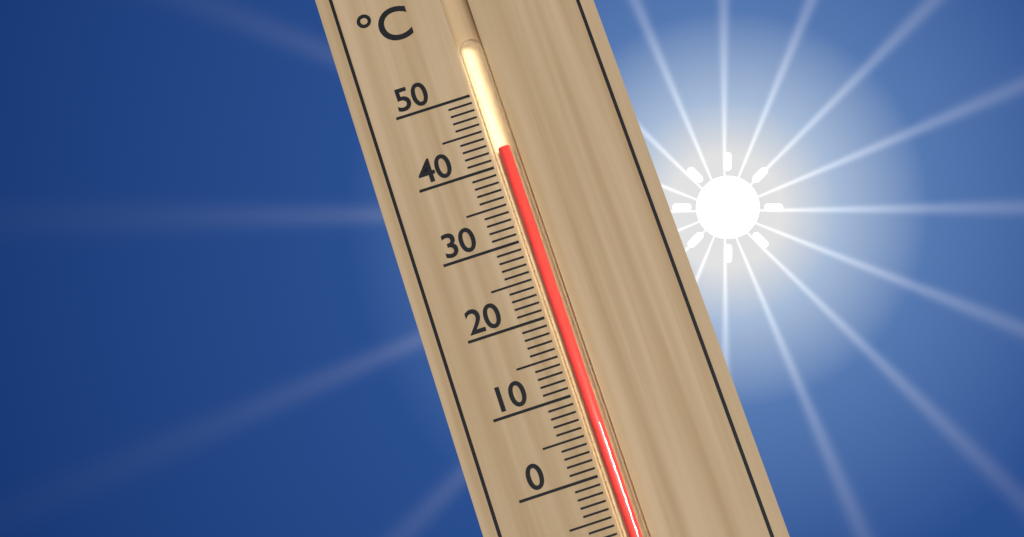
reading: 42 °C
